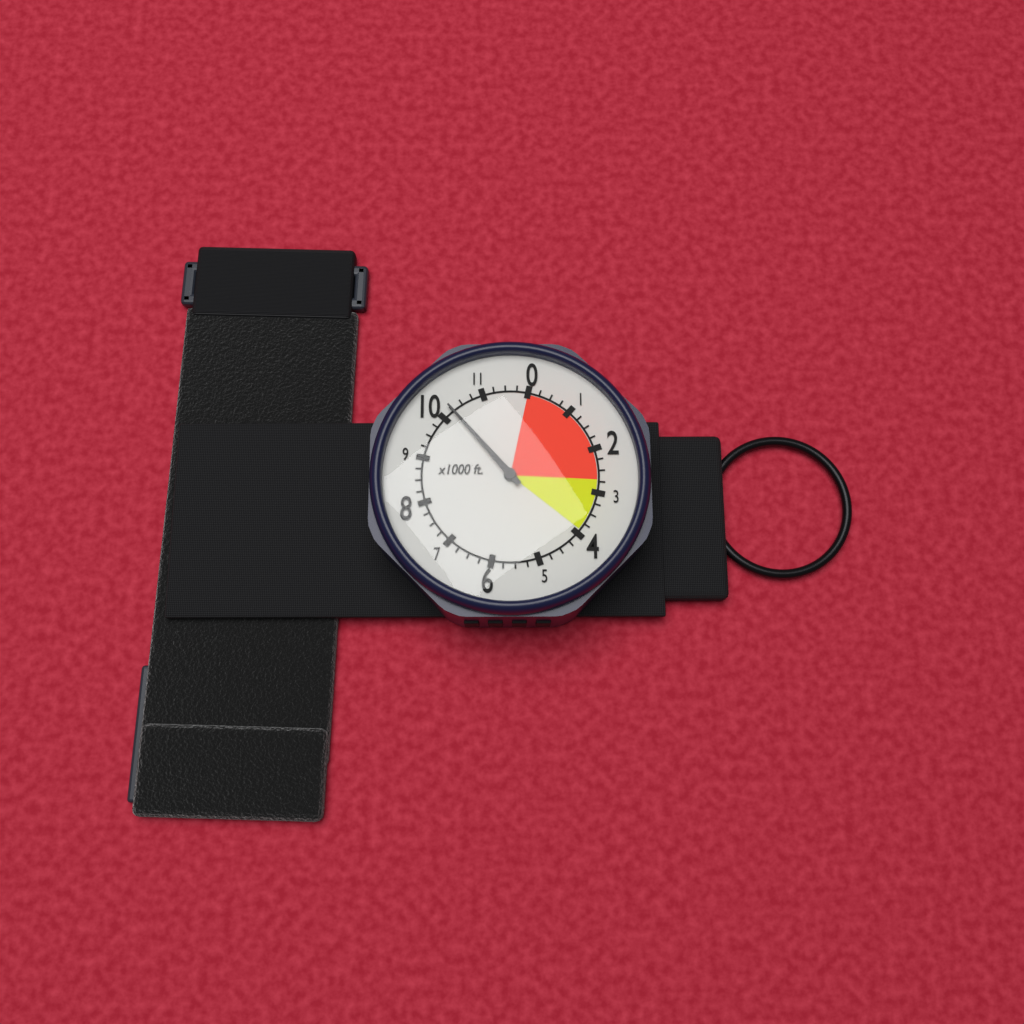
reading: 10250 ft
